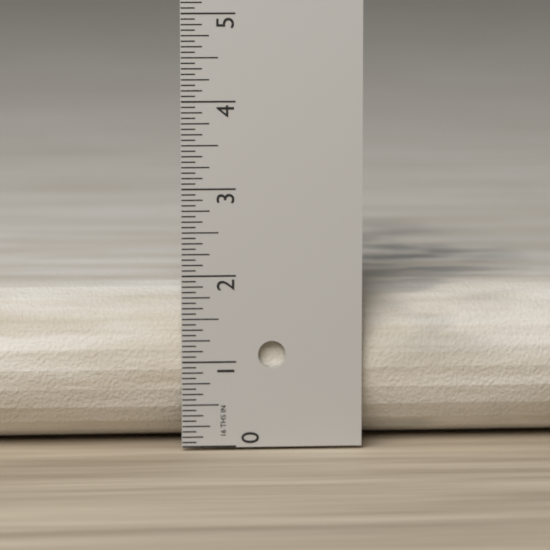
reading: 1.8125 in
